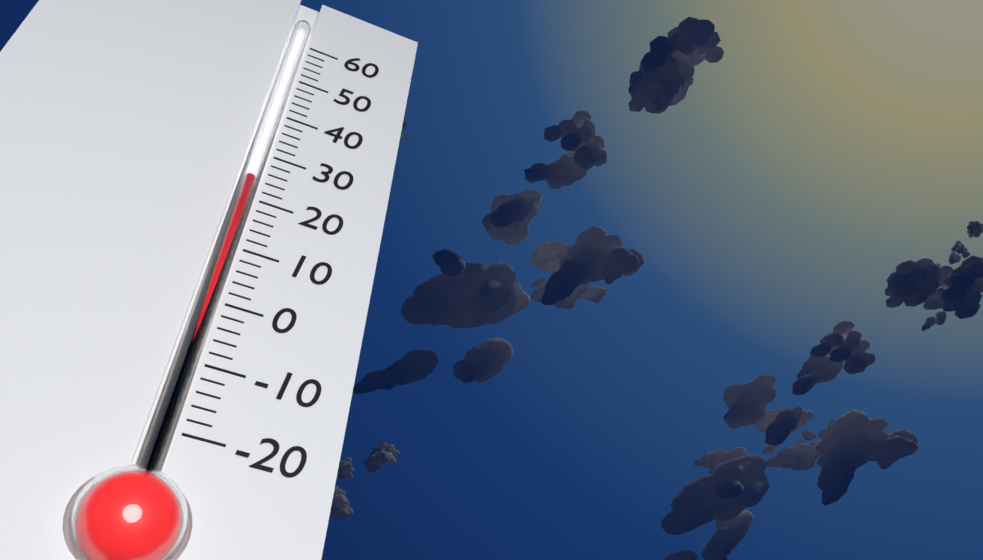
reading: 24 (no unit)
